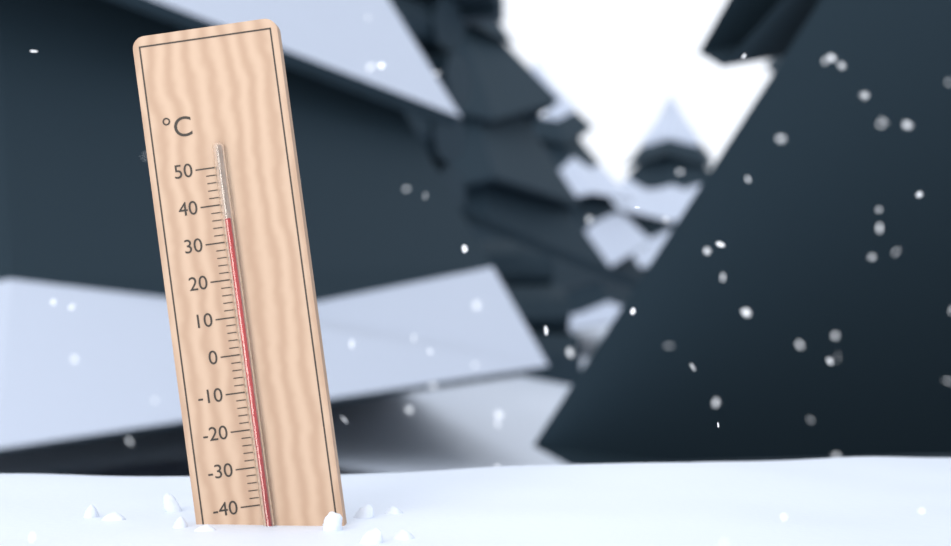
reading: 36 °C
